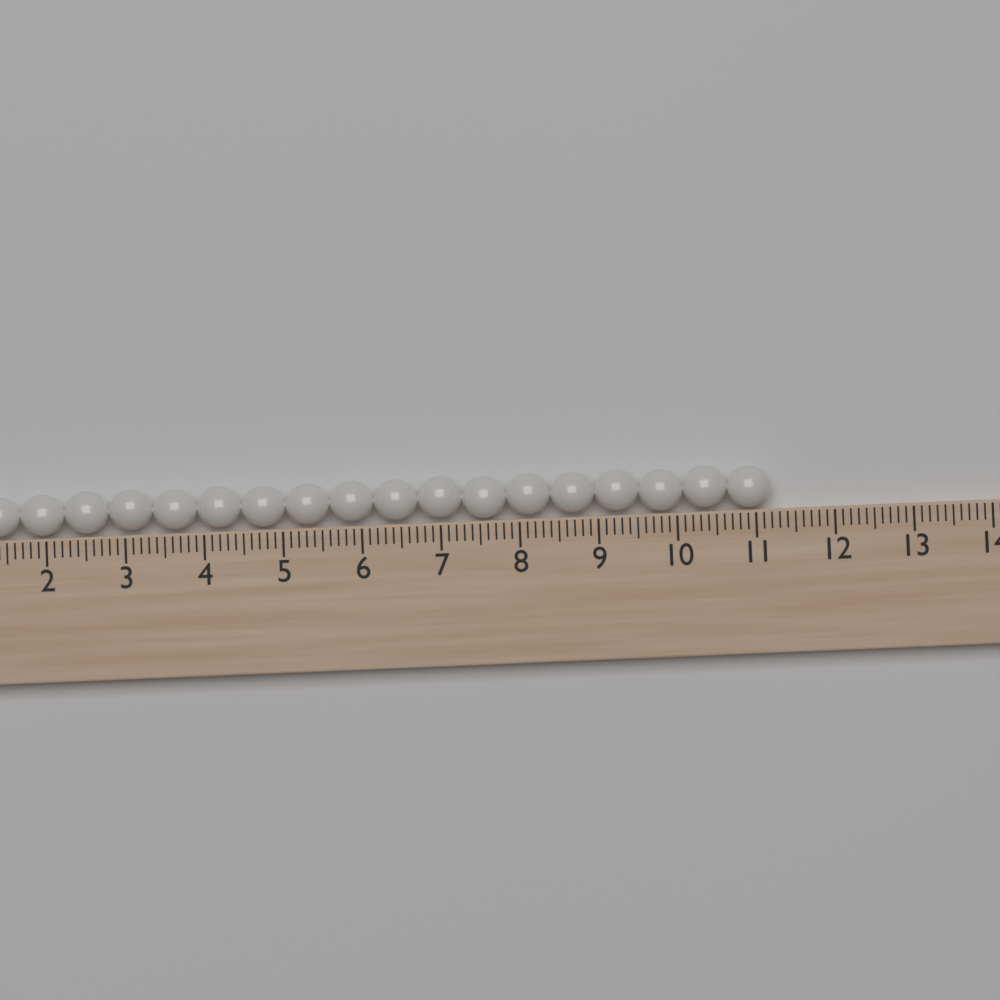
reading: 11.2 (no unit)
